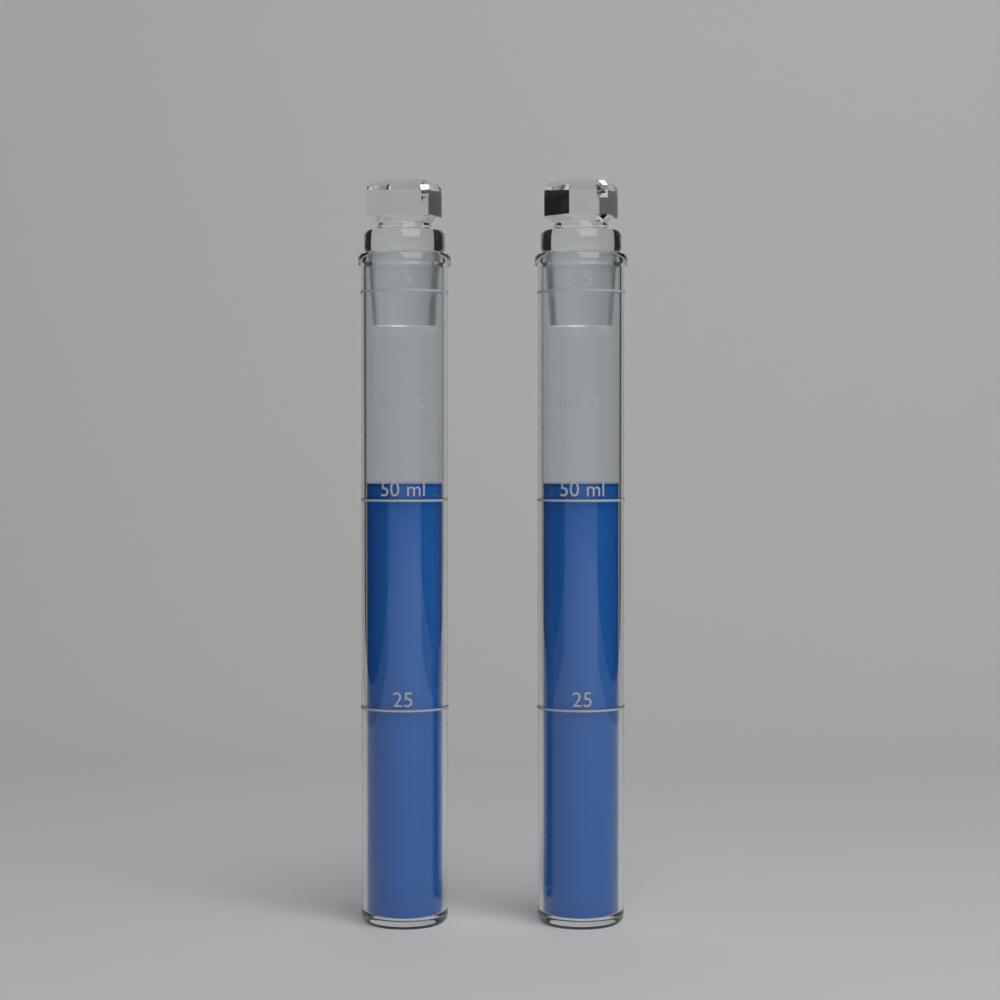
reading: 52 ml
